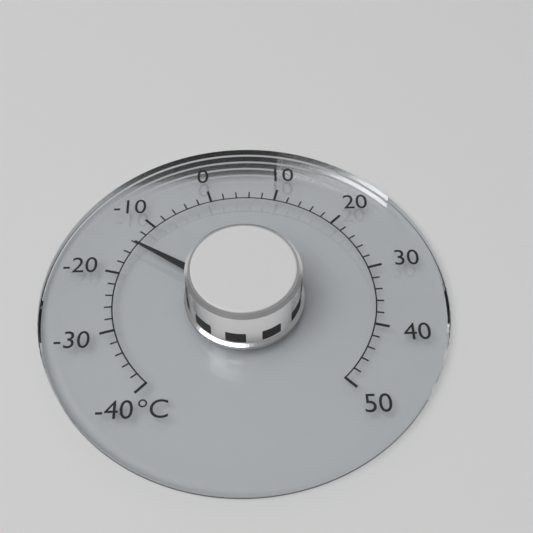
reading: -14 °C
